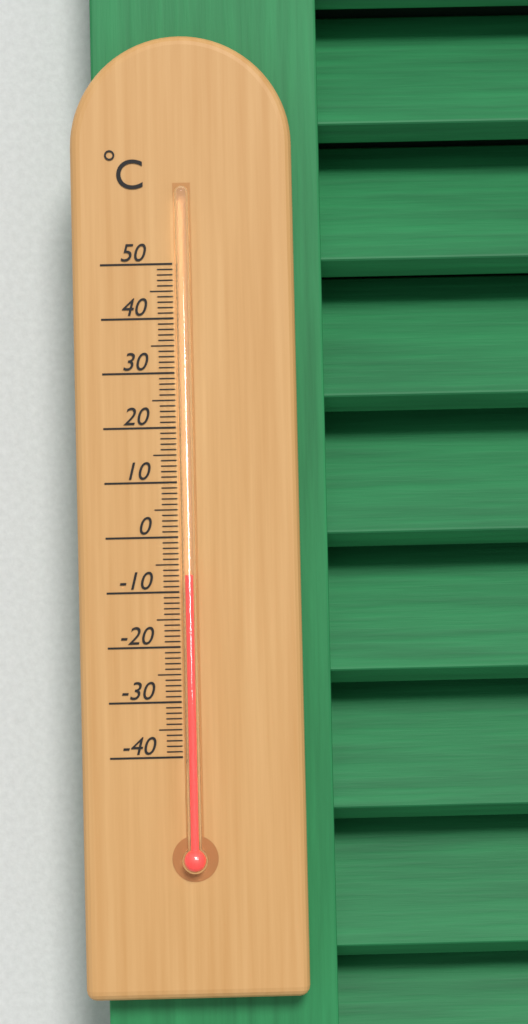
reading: -7 °C
